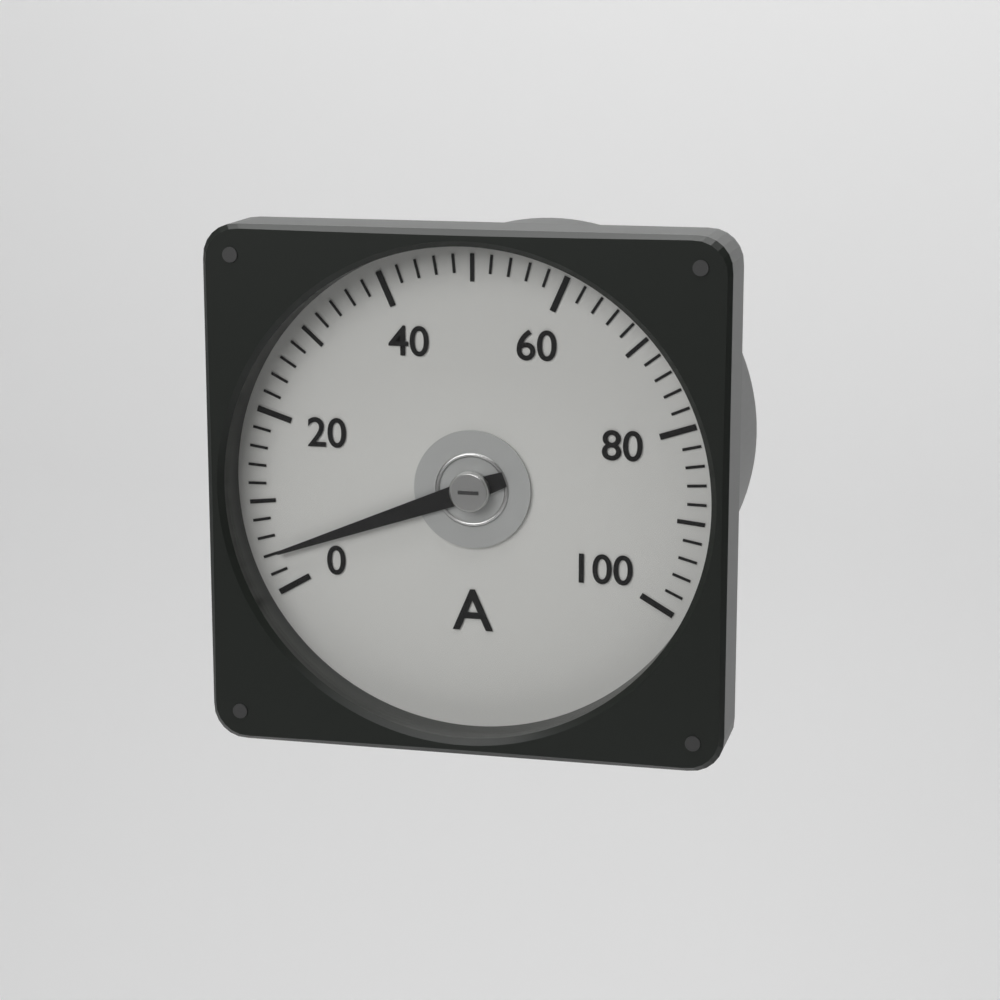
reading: 4 A
